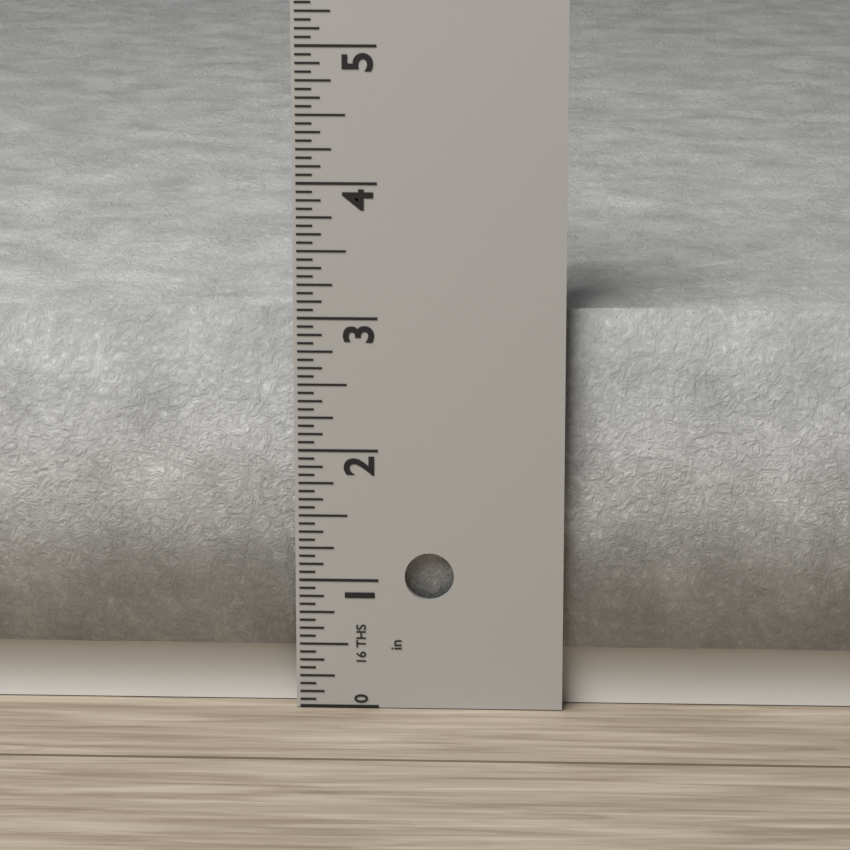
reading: 3.0625 in
